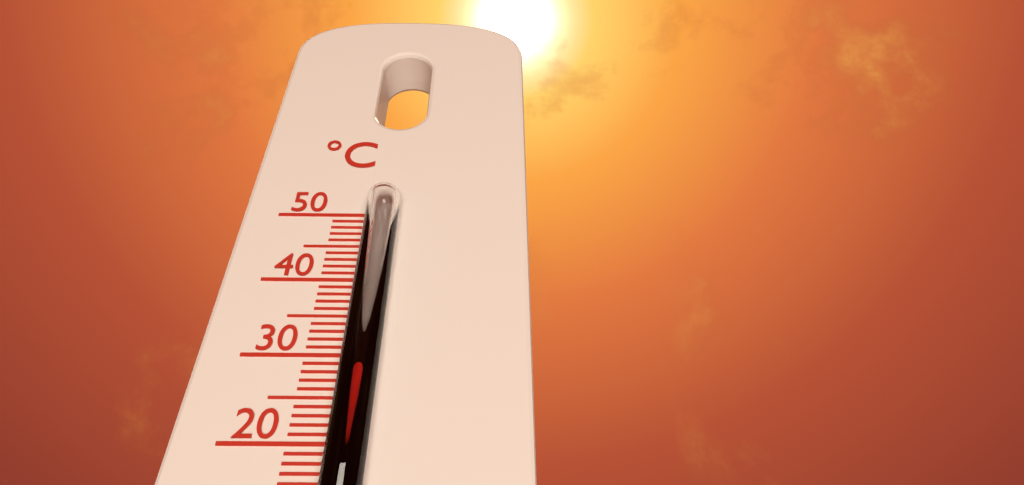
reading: 28 °C
